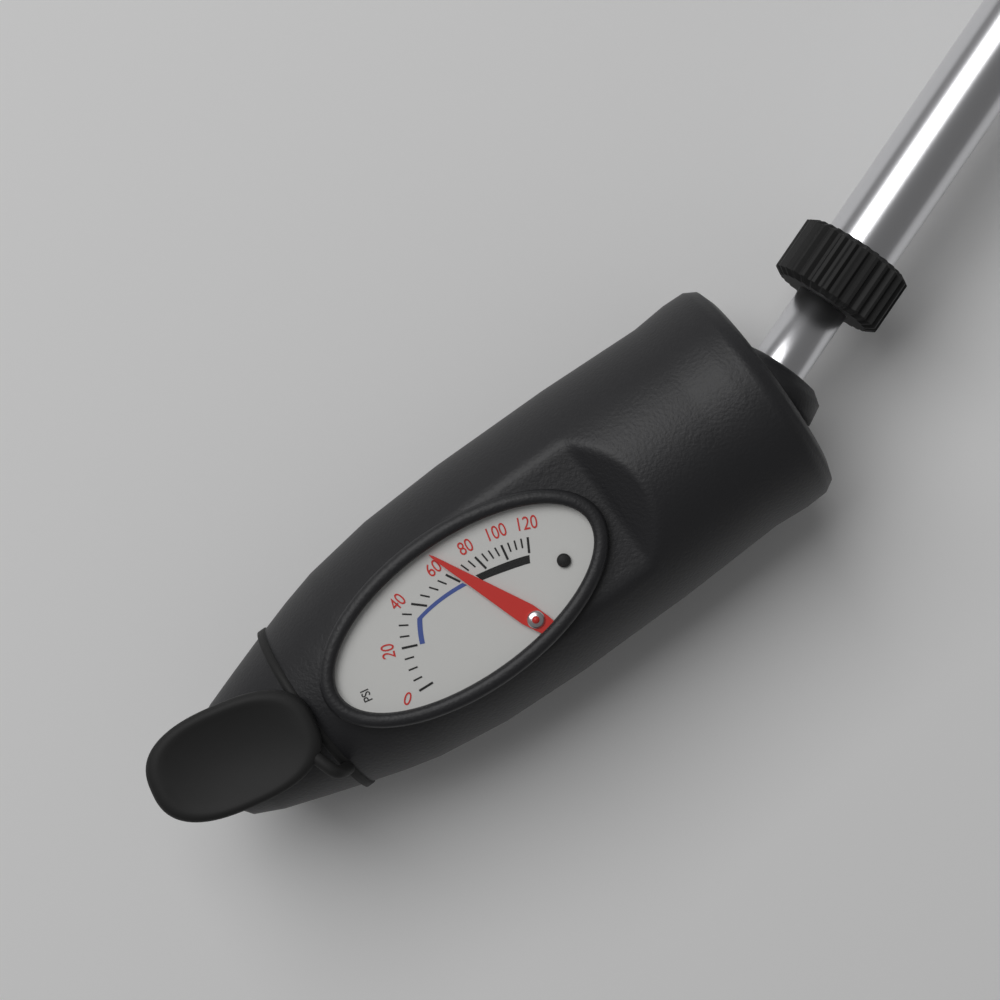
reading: 65 psi
